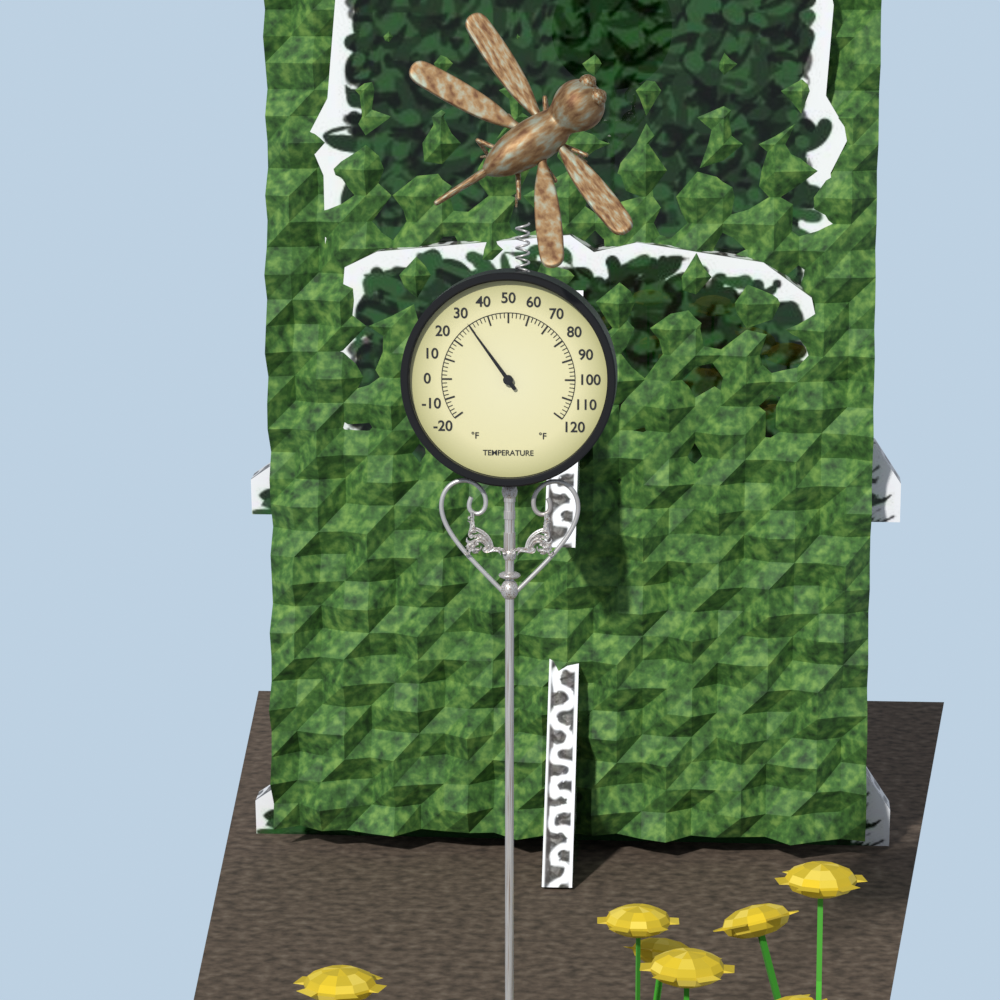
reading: 30 °F
